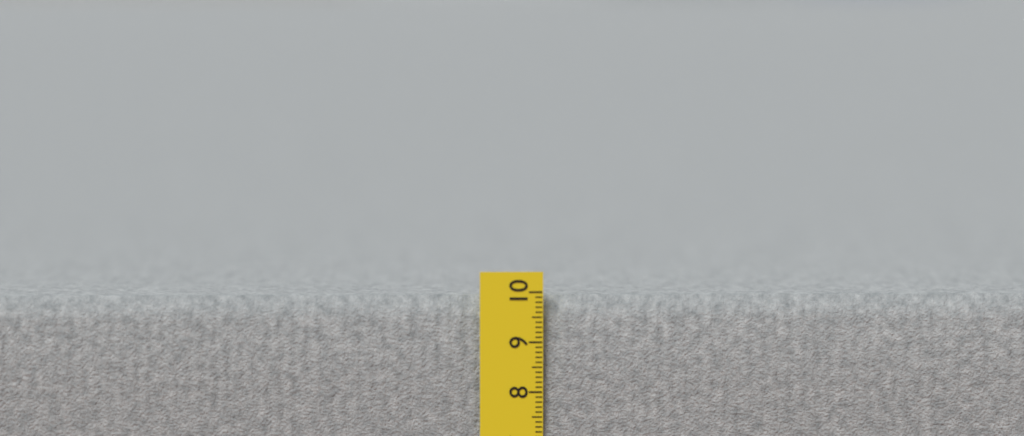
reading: 9.9 cm
